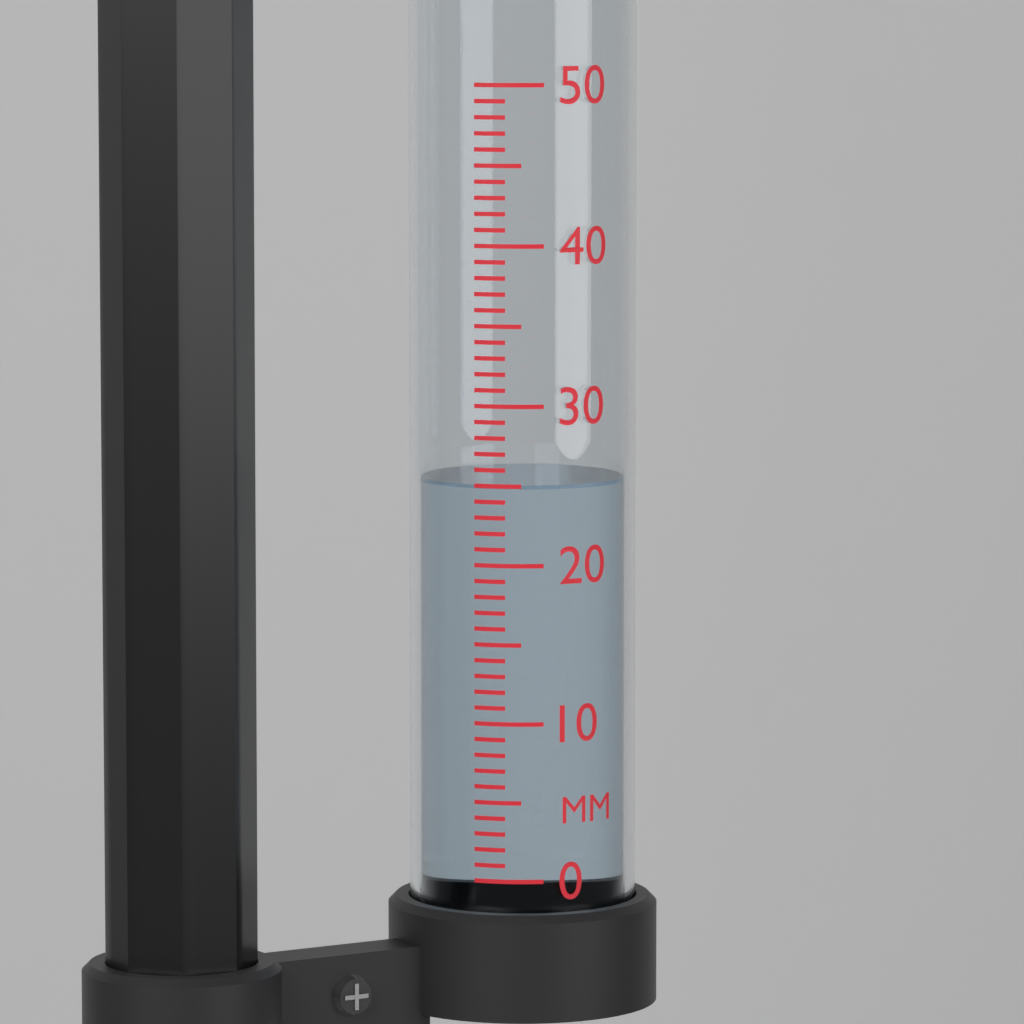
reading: 25 mm
